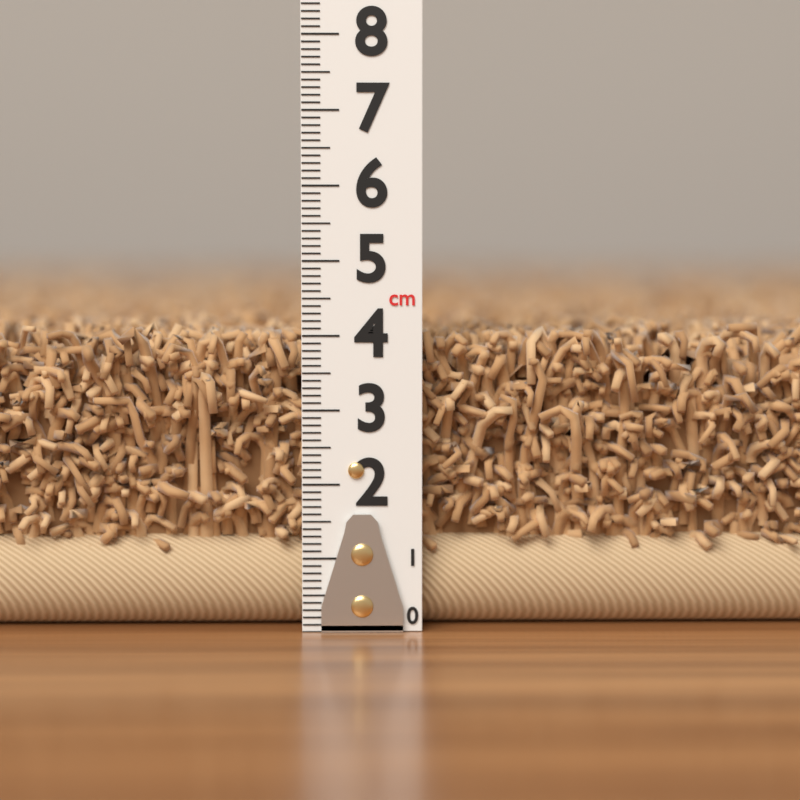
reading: 4.3 cm
